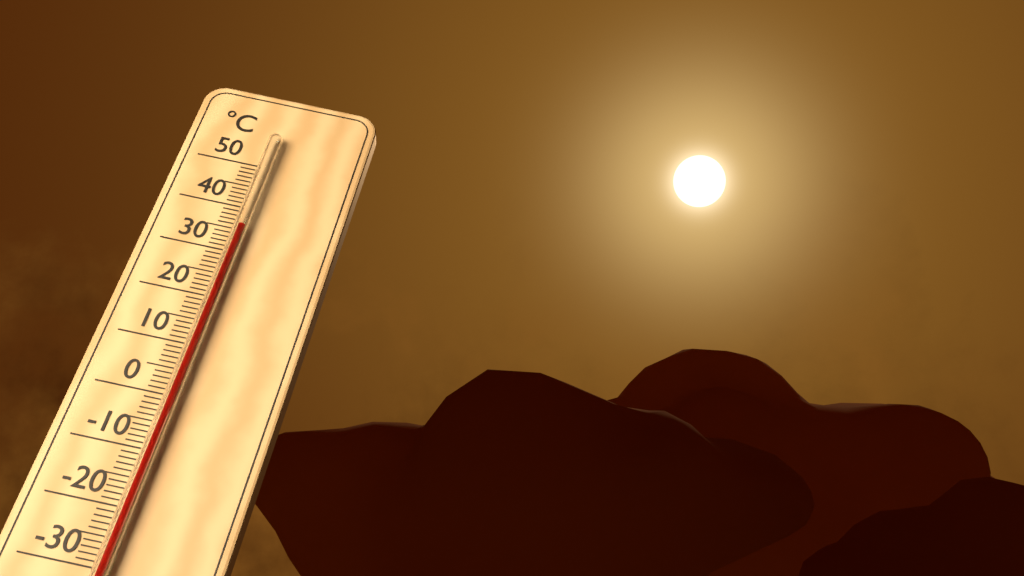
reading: 35 °C
